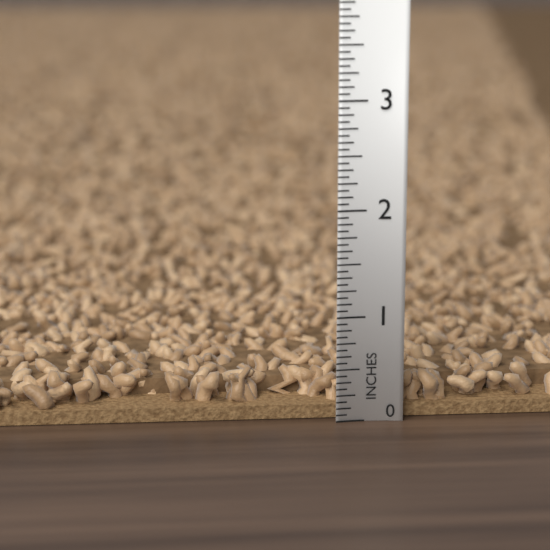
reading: 0.4375 in
